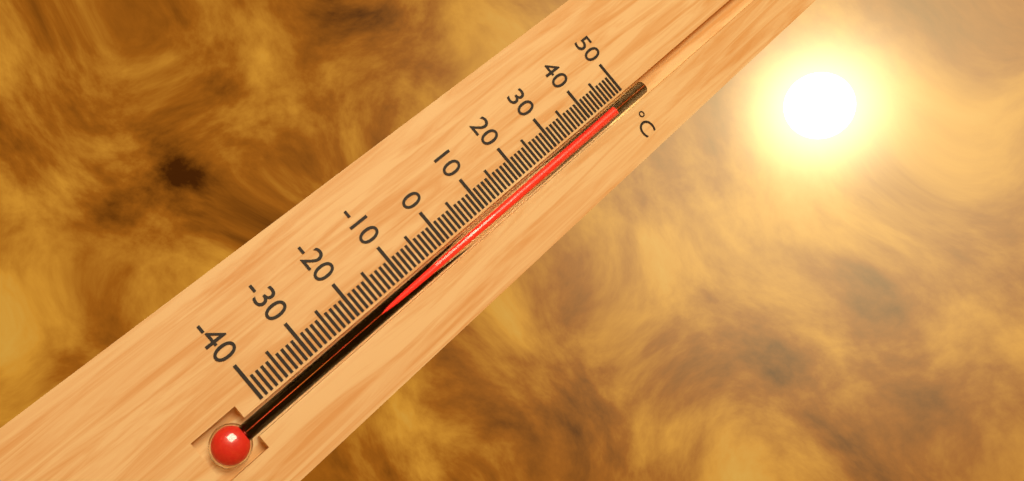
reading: 45 °C
